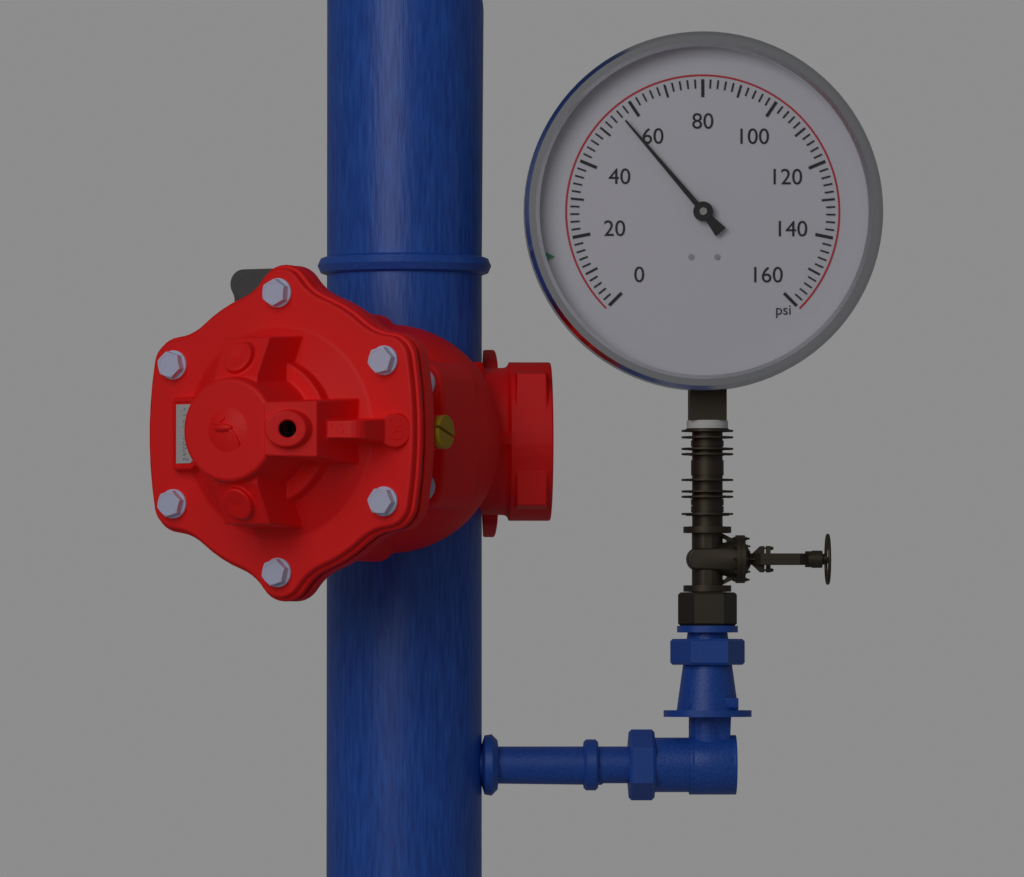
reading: 56 psi
